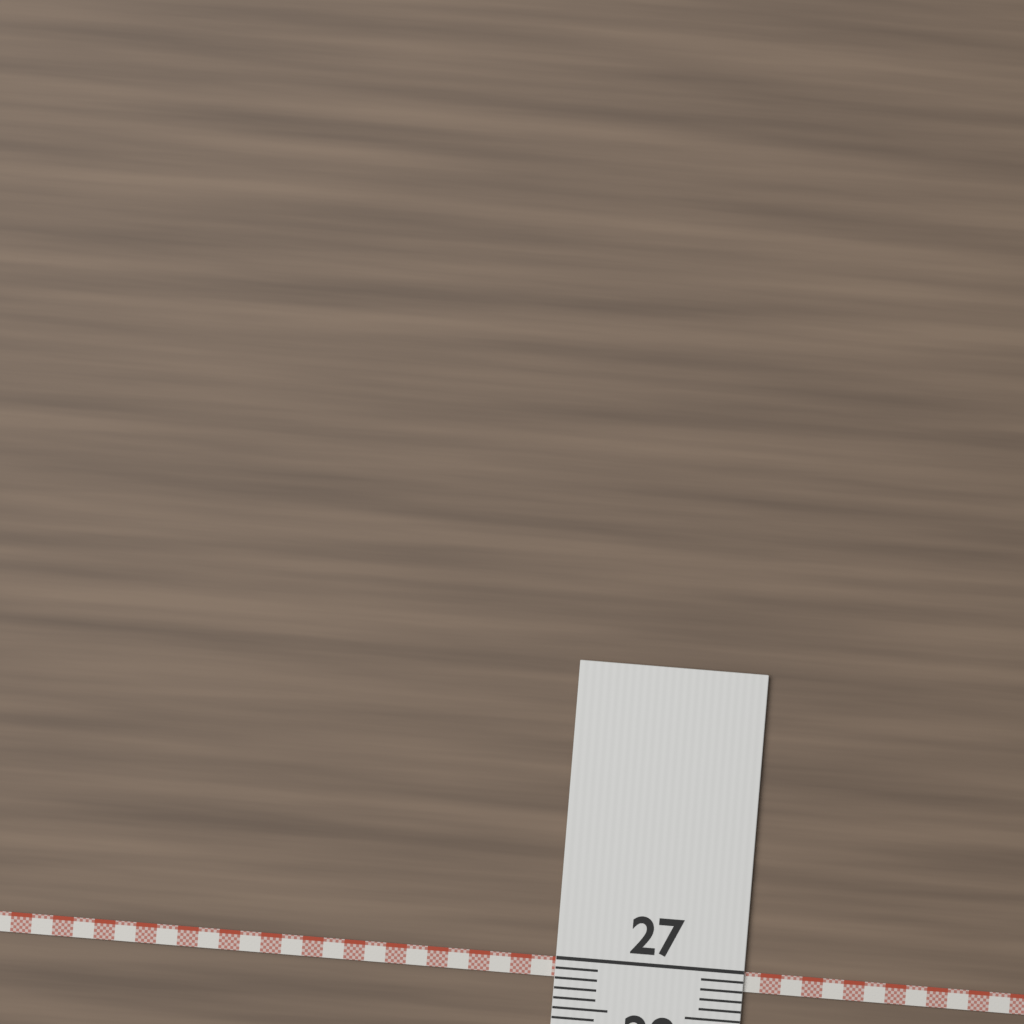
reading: 27.2 (no unit)
